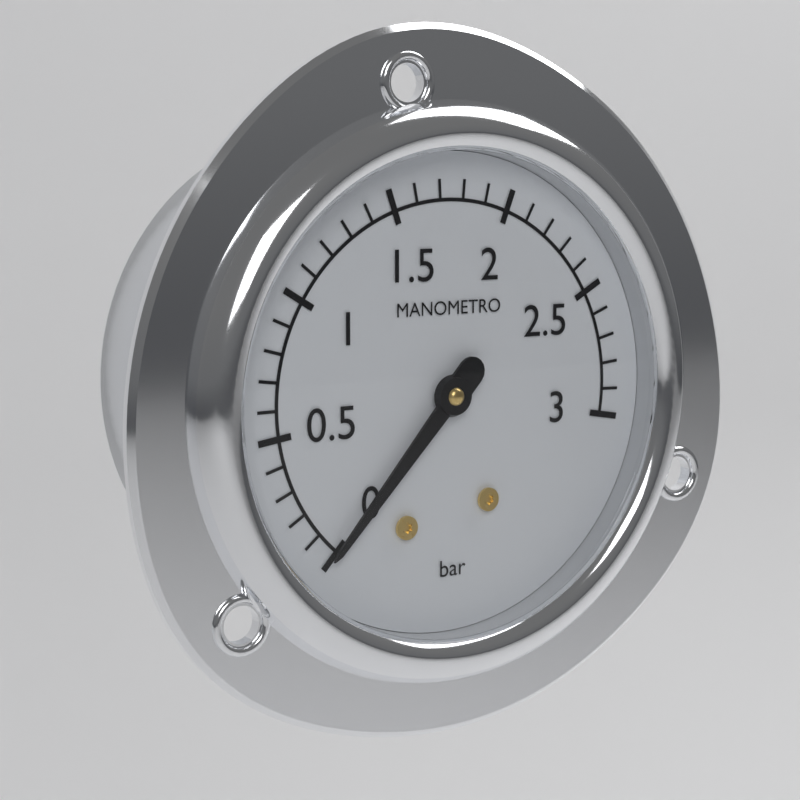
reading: 0.0 bar
